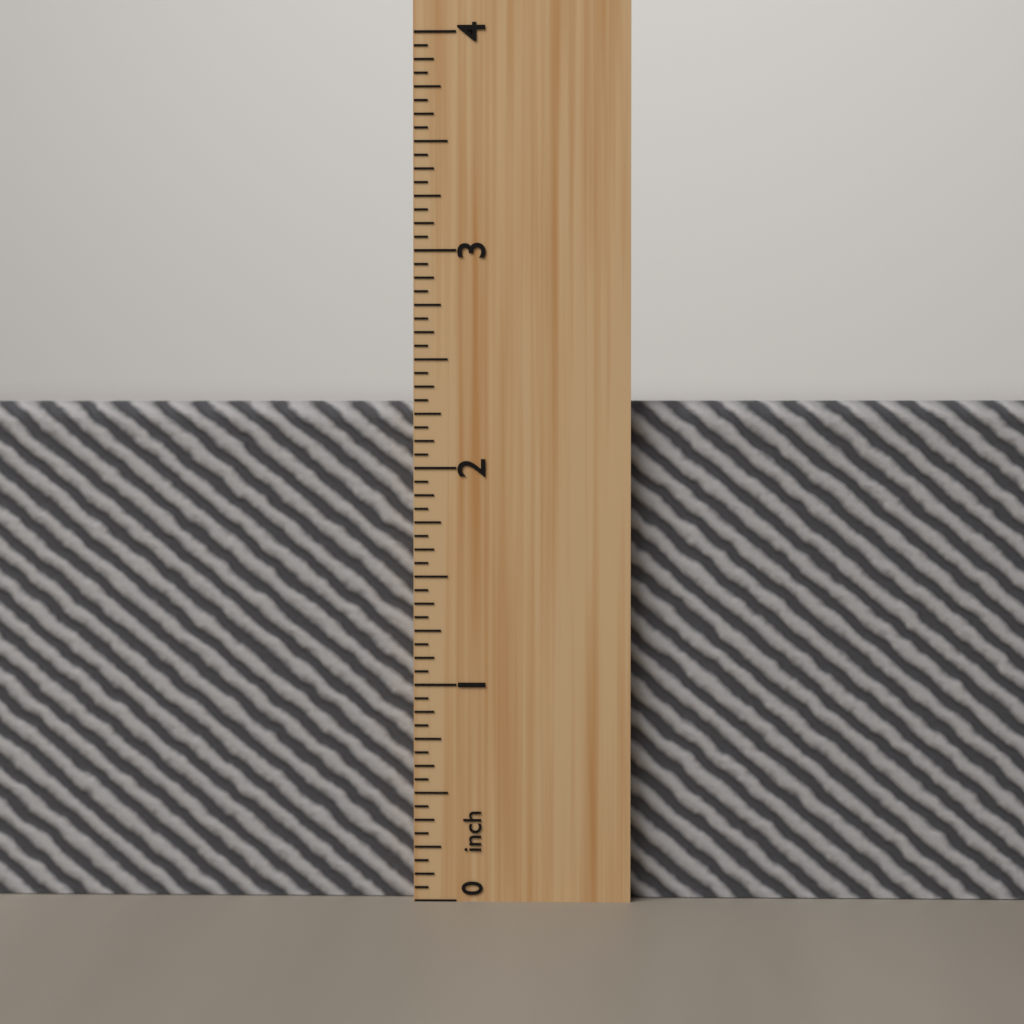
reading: 2.3125 inch
